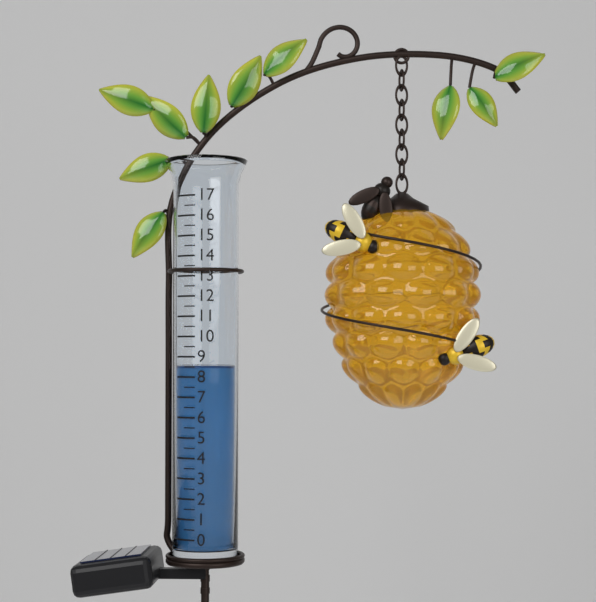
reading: 8.5 (no unit)
